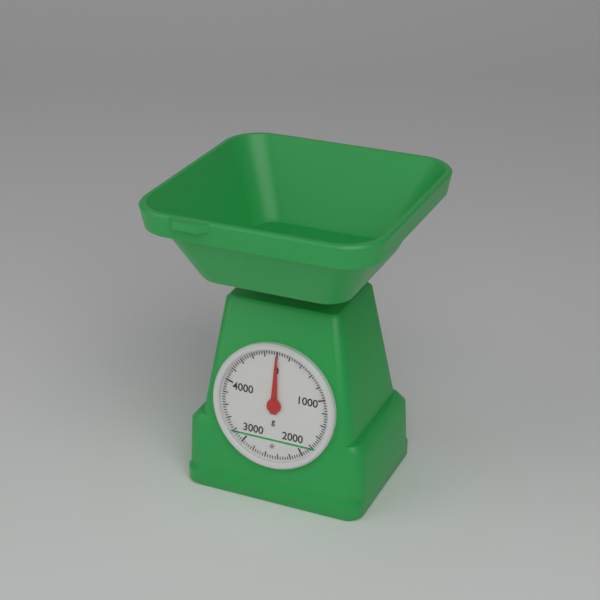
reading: 0 g
